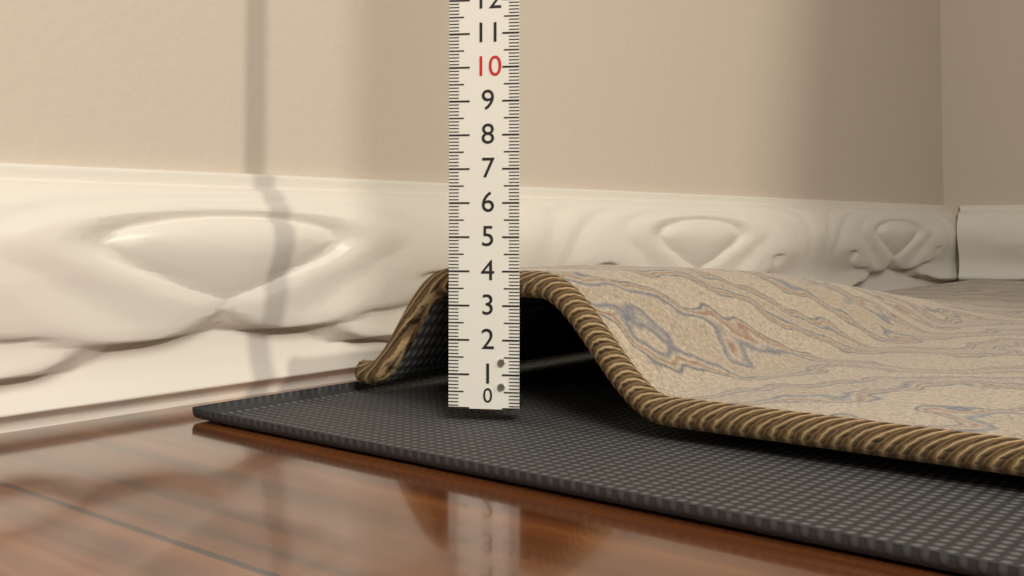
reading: 4.0 (no unit)
